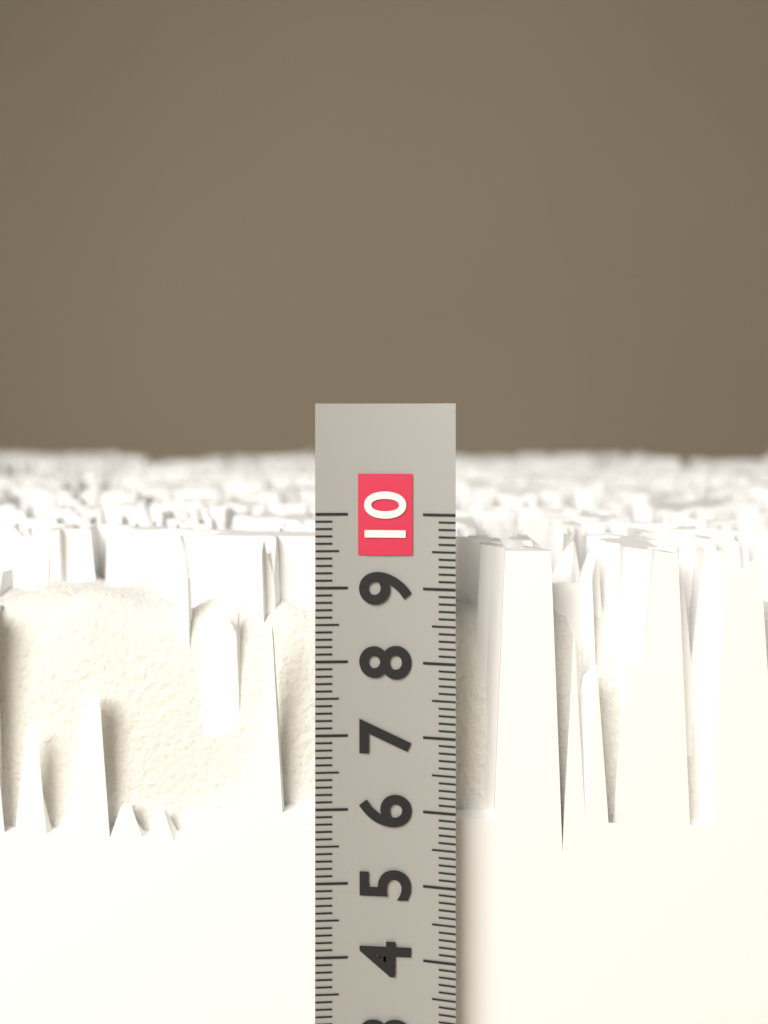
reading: 9.5 (no unit)
